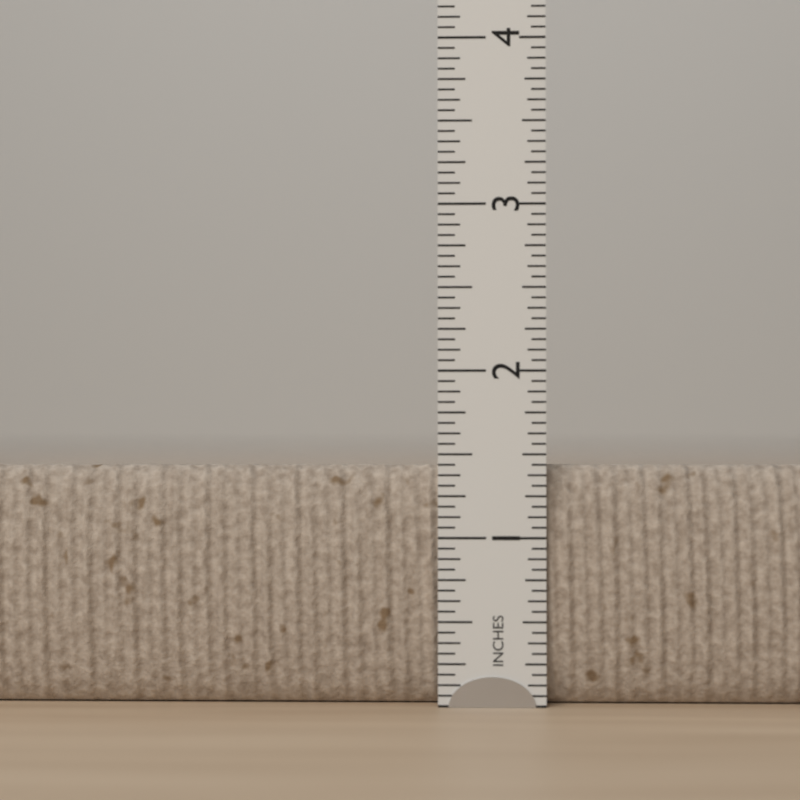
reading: 1.4375 in
